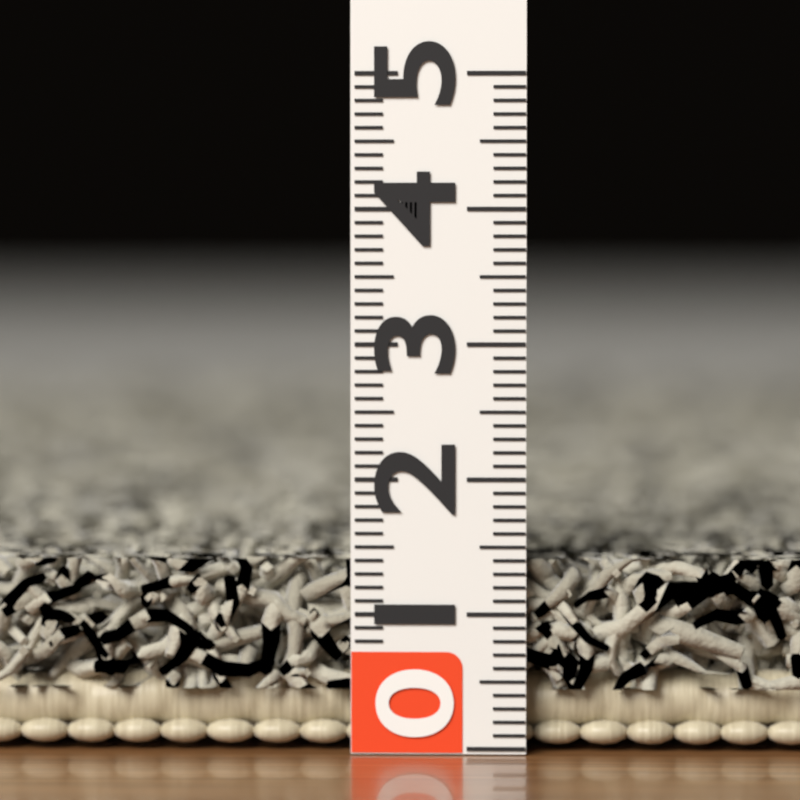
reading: 1.4 (no unit)
